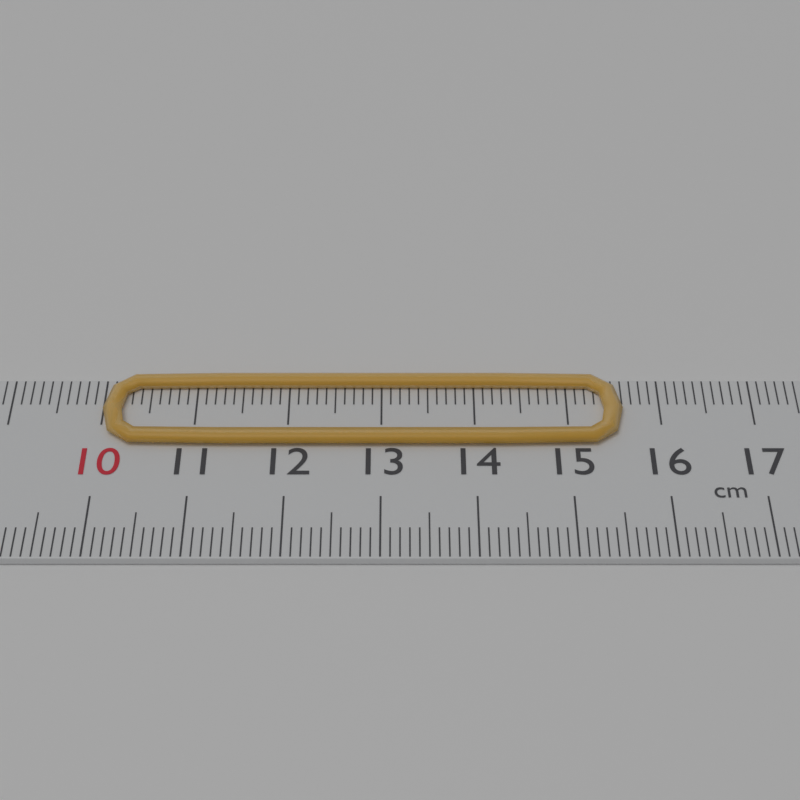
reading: 15.6 cm
